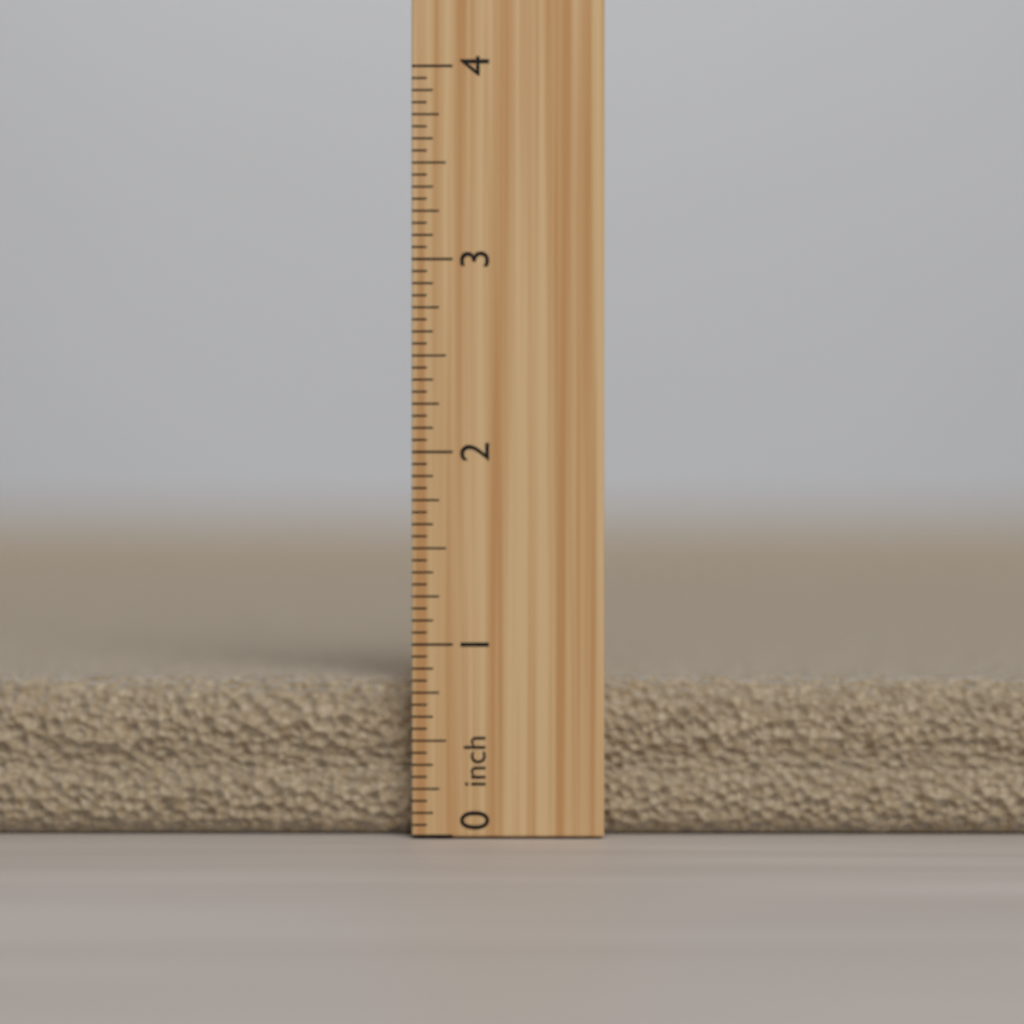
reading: 0.8125 inch
